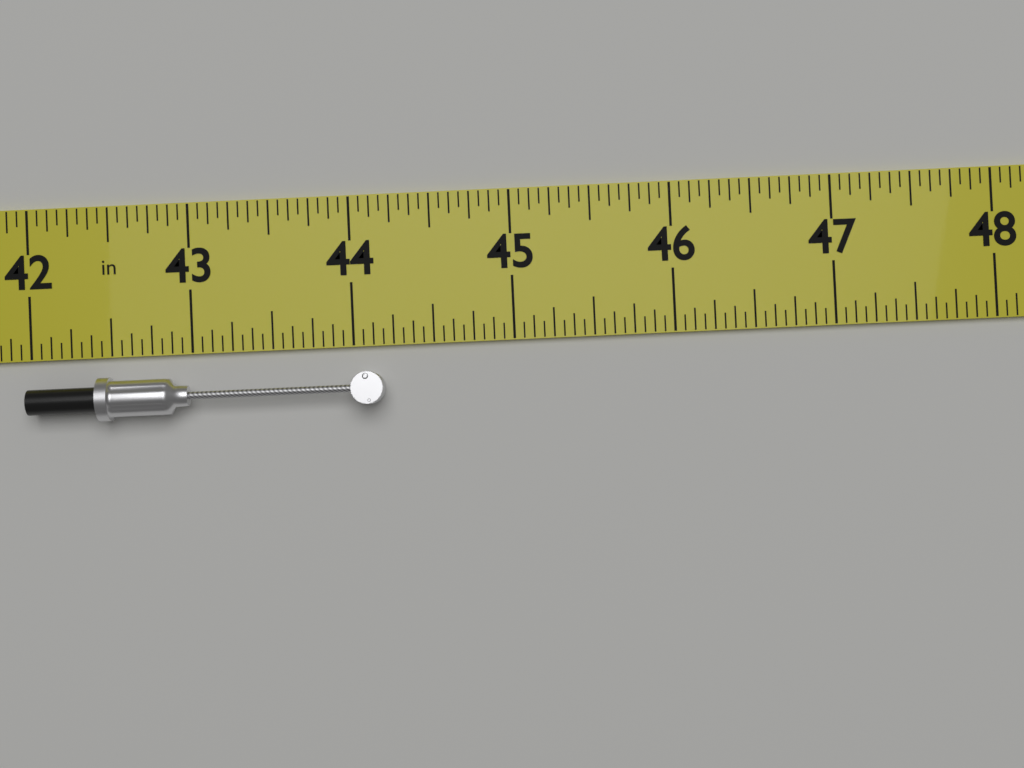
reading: 44.1875 in
